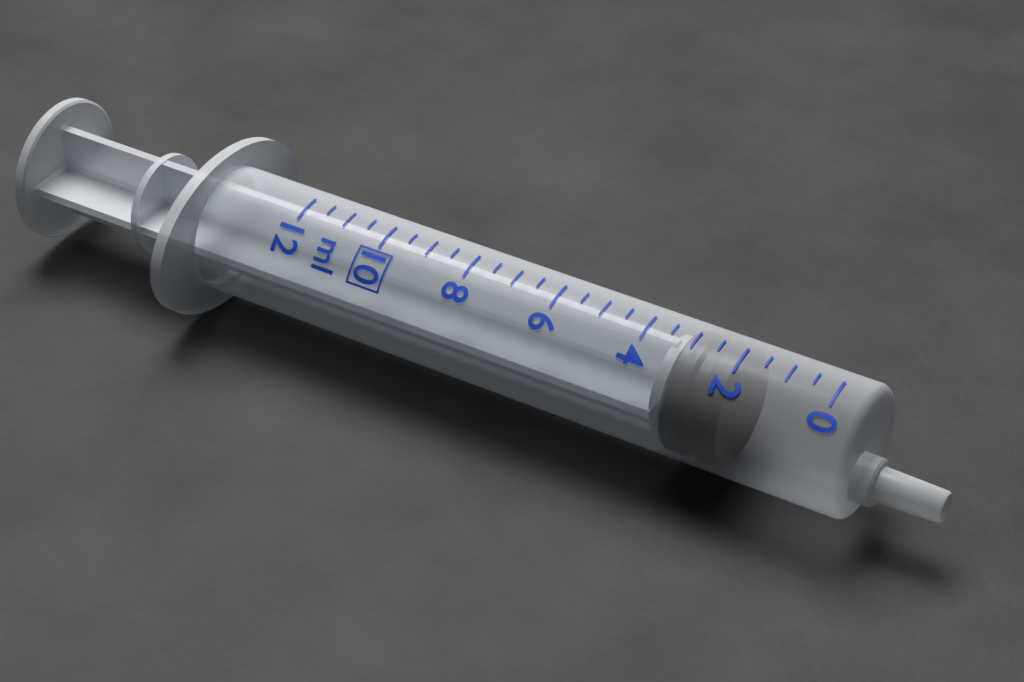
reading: 2.0 ml
